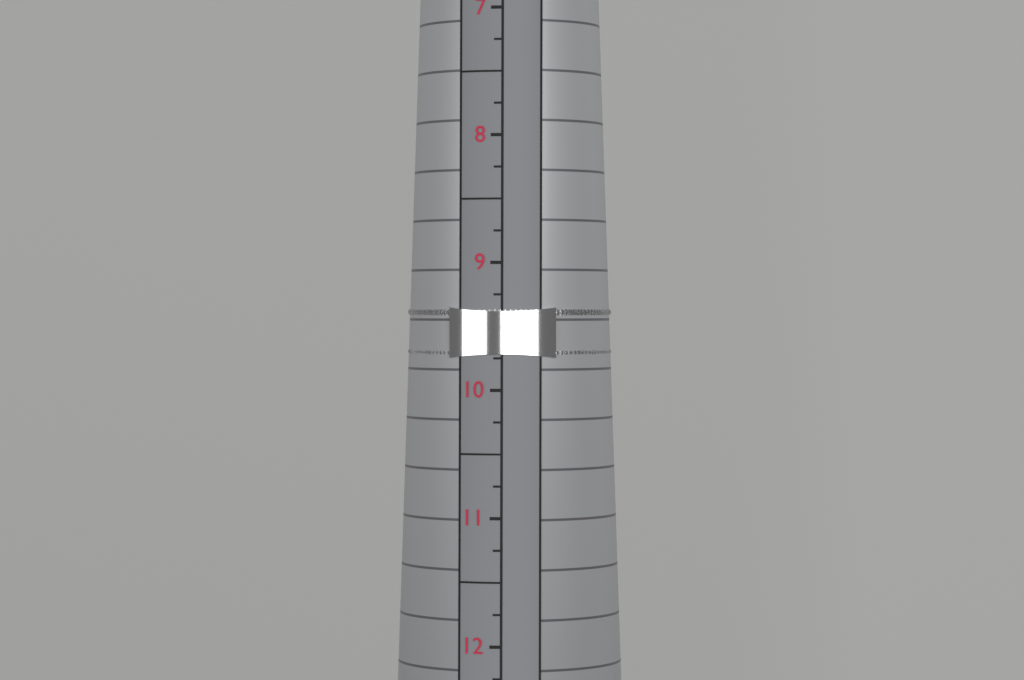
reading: 9.75 (no unit)
